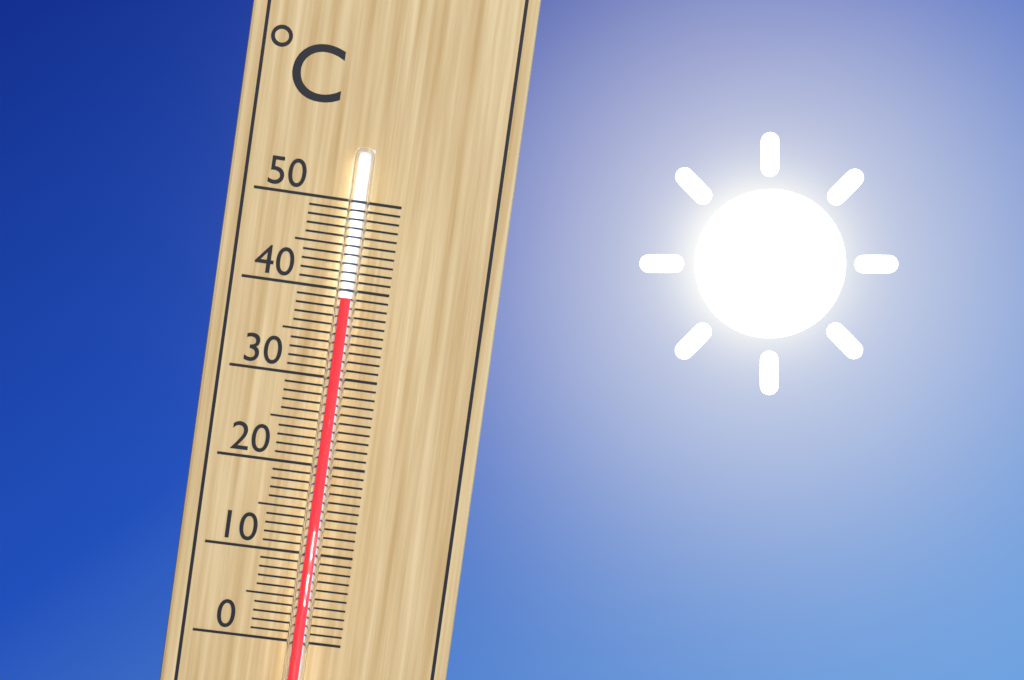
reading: 39 °C
